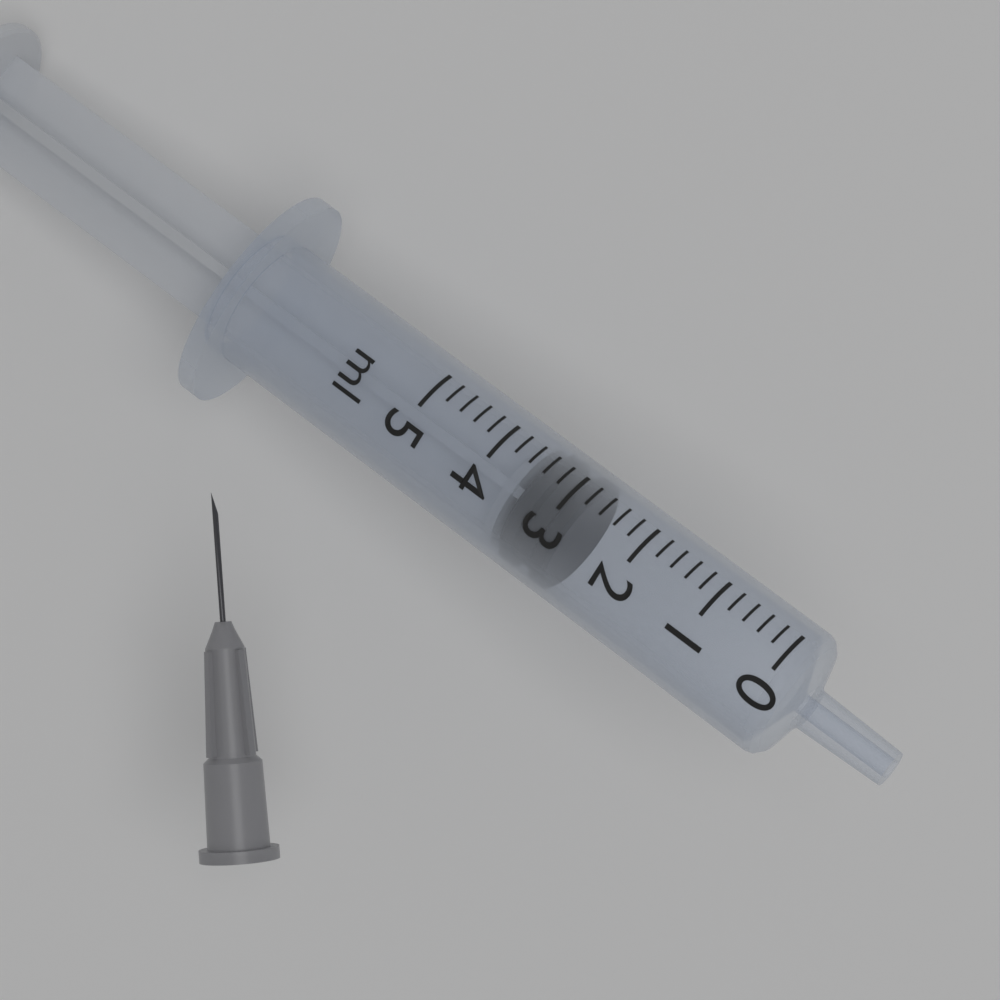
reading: 2.8 ml
